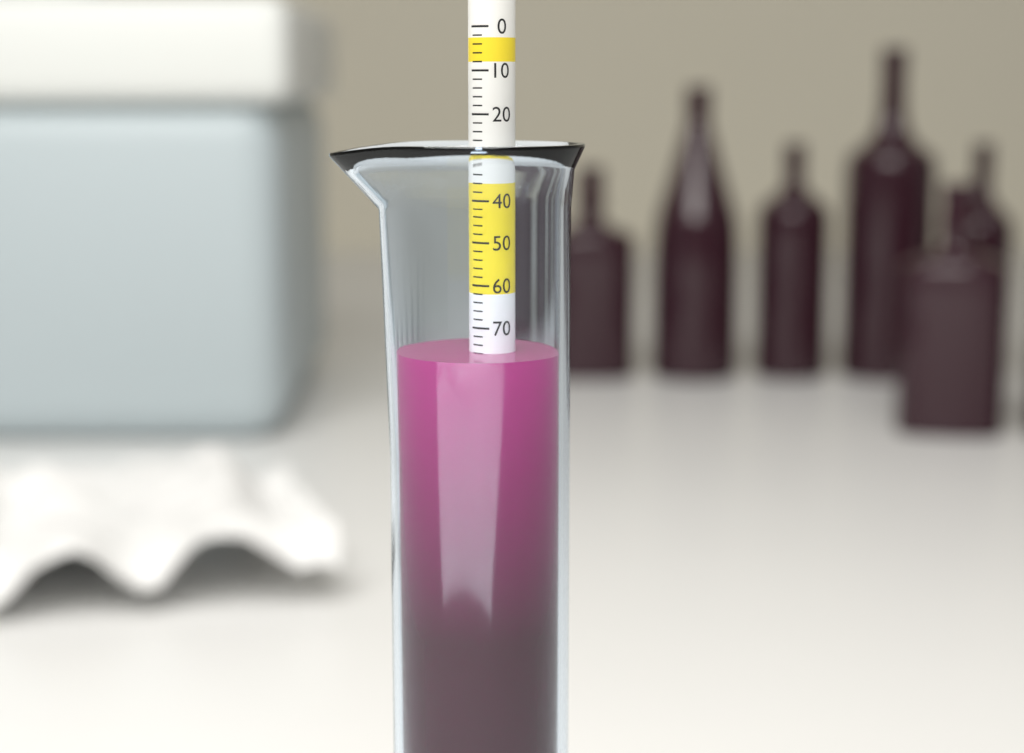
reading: 76 (no unit)
